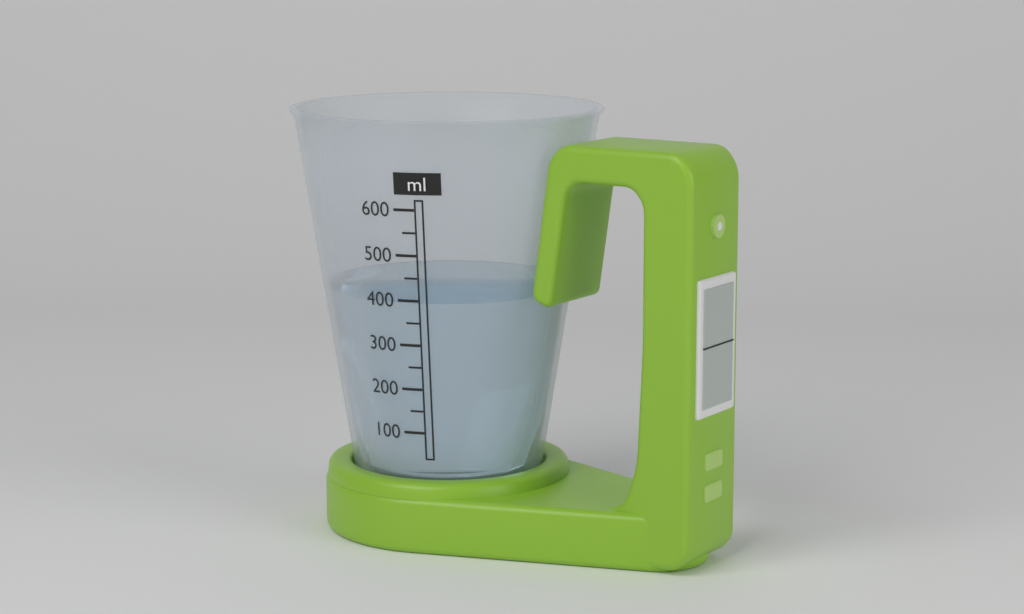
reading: 400 ml
